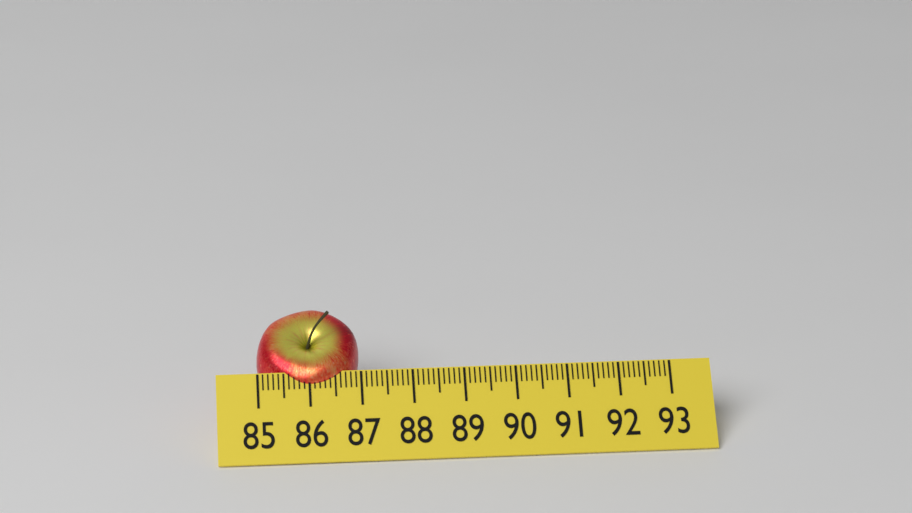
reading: 87.0 (no unit)
